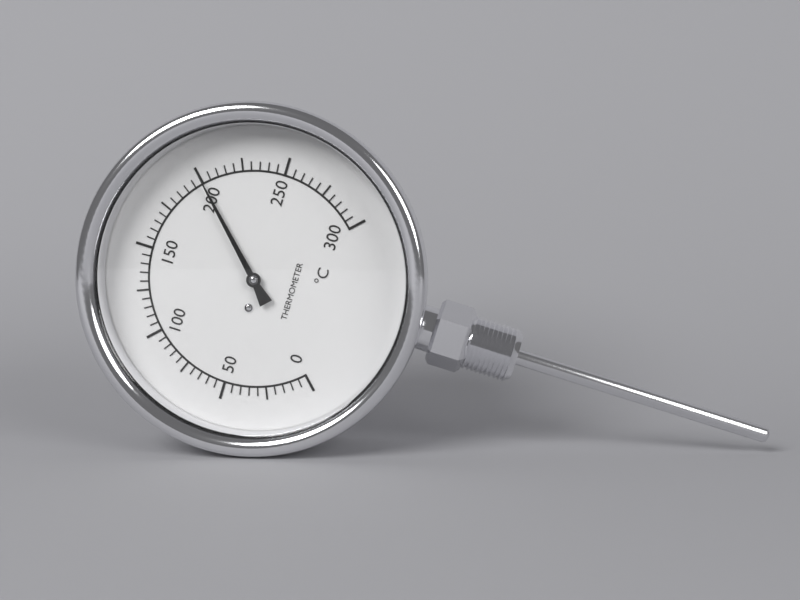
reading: 200 °C
